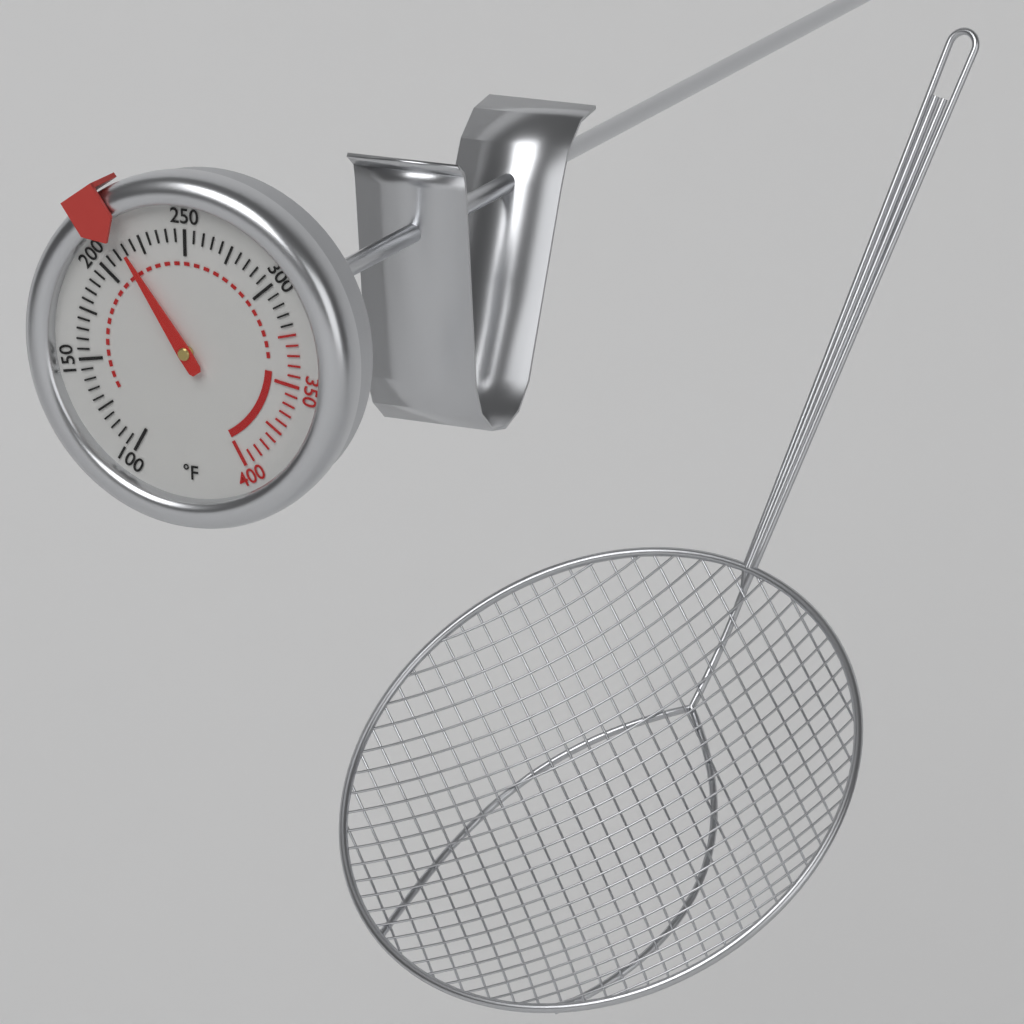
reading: 215 °F
